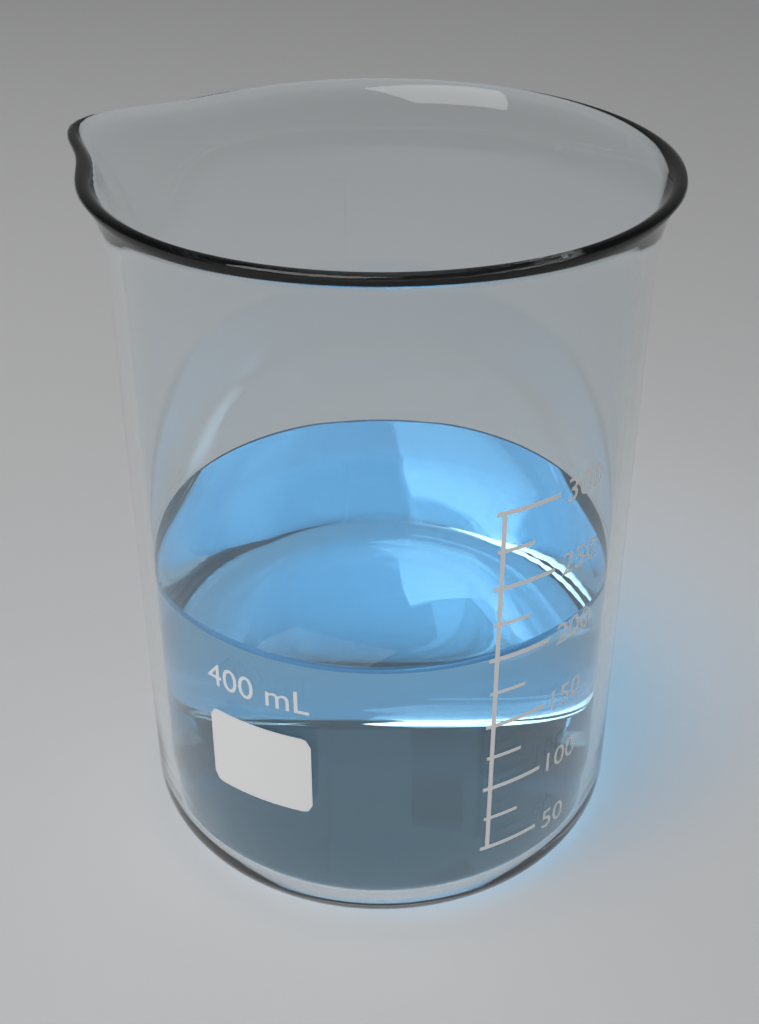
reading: 200 mL
